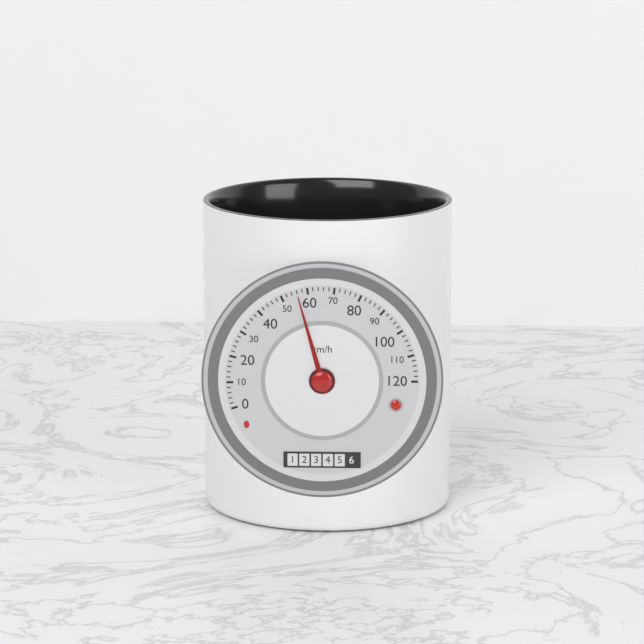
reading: 56 km/h
